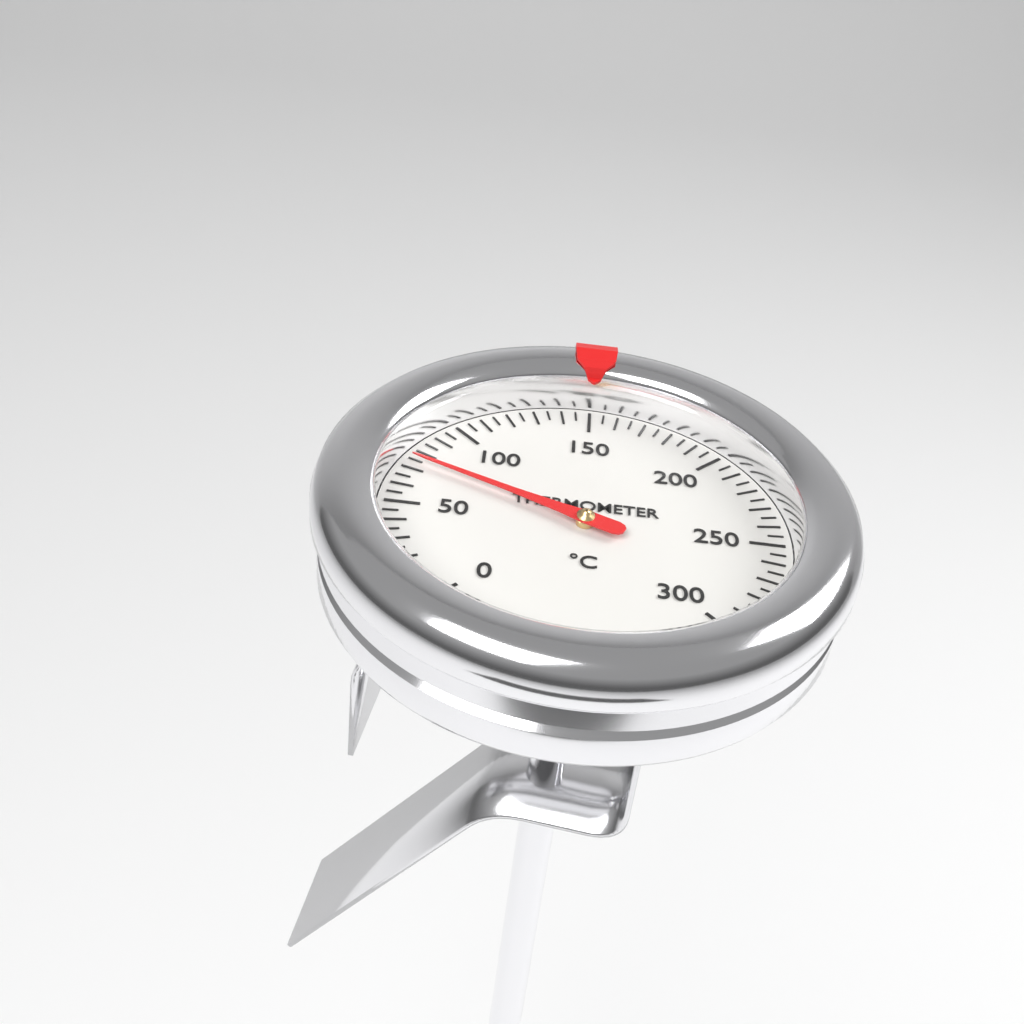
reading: 75 °C
